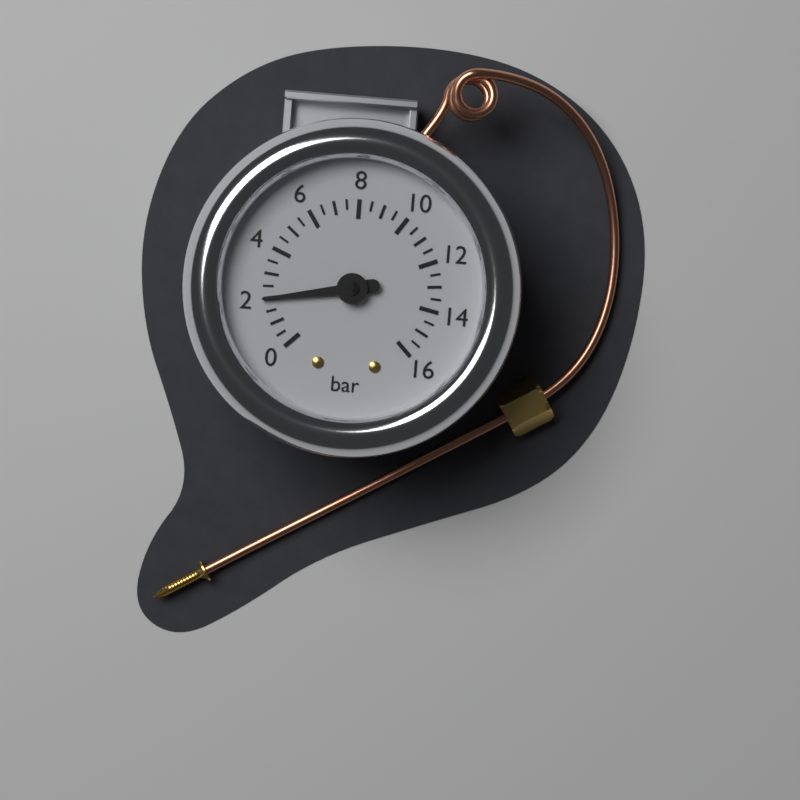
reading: 2.0 bar
